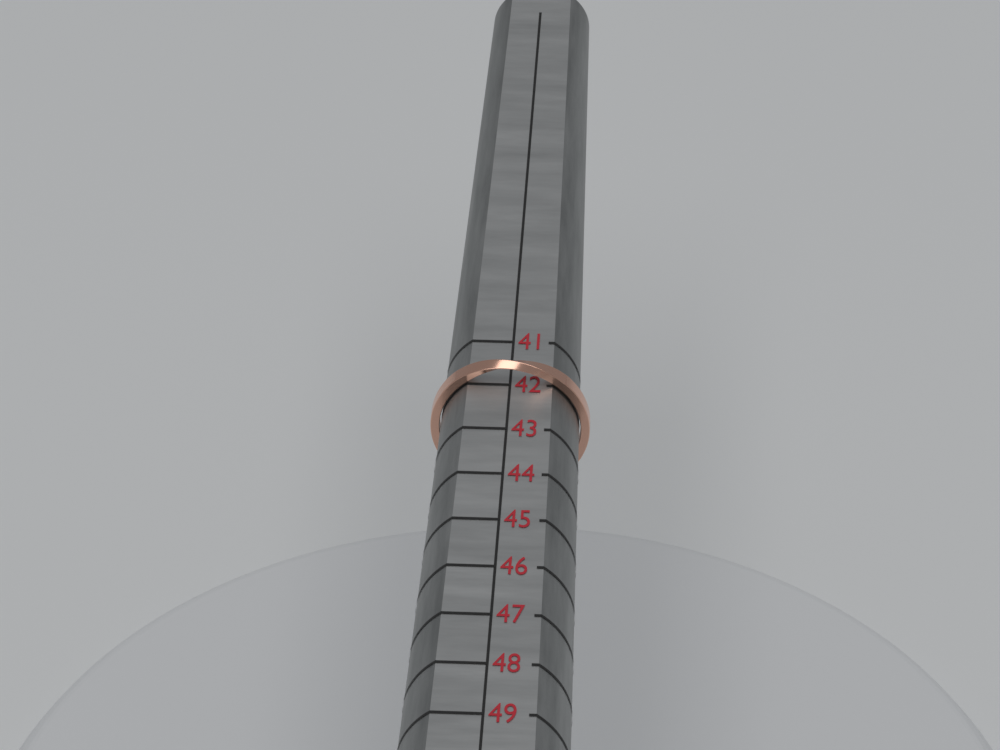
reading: 42 (no unit)
